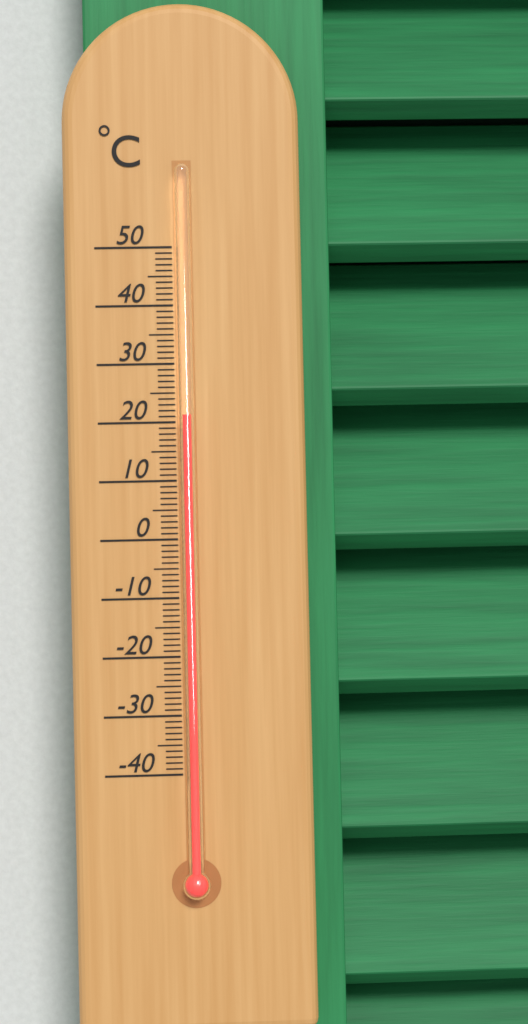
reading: 21 °C
